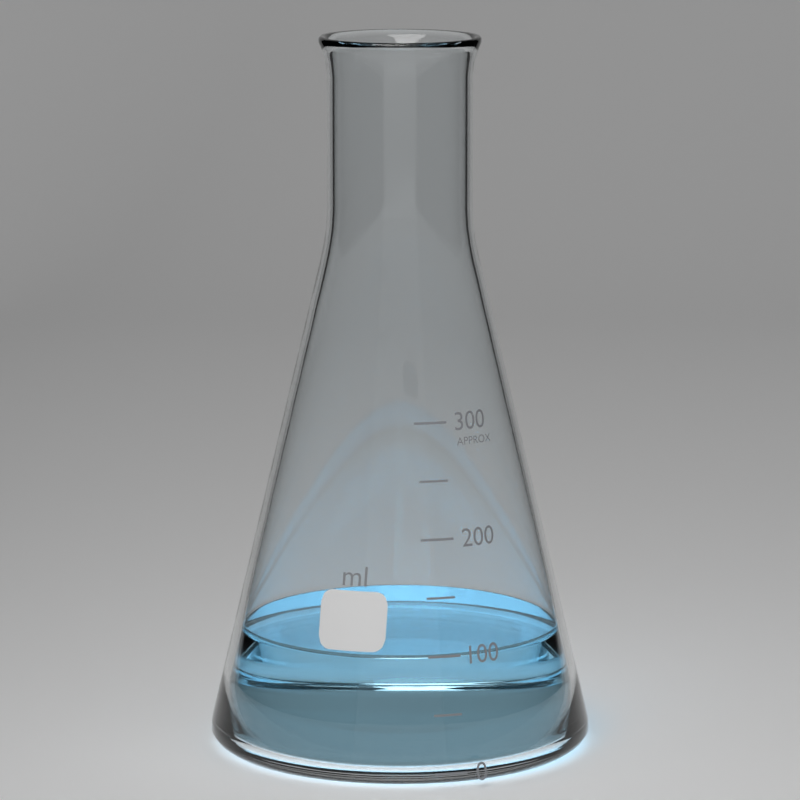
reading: 100 ml
